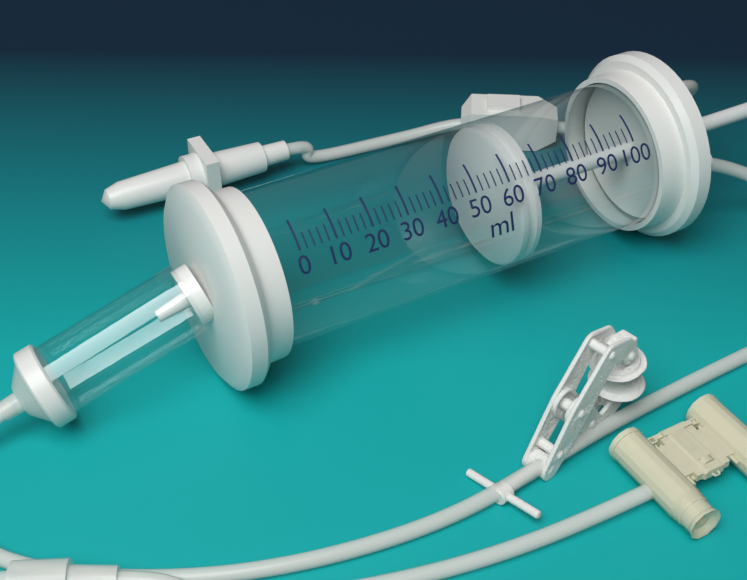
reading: 62 ml
